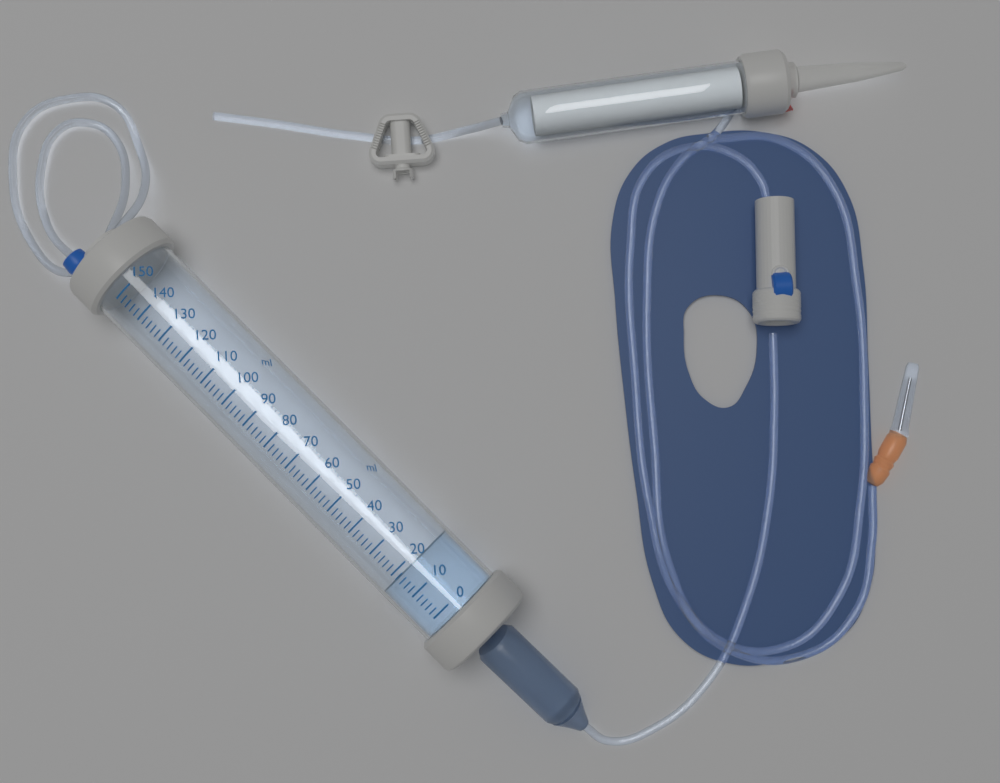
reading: 18 ml
